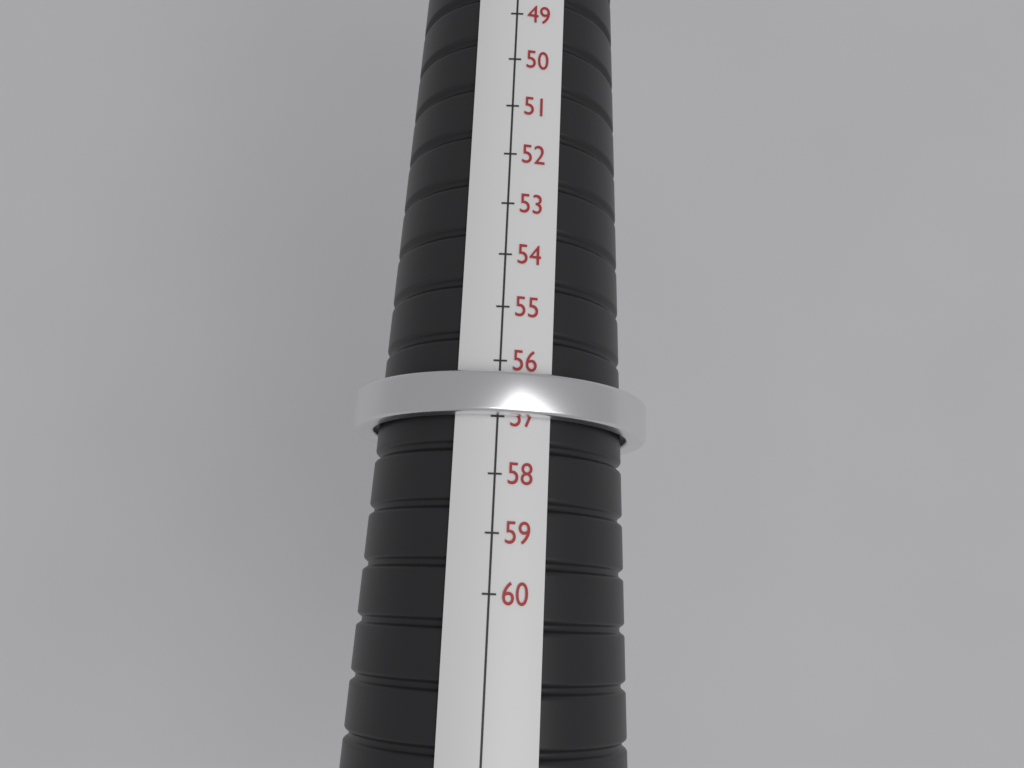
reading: 57 mm
